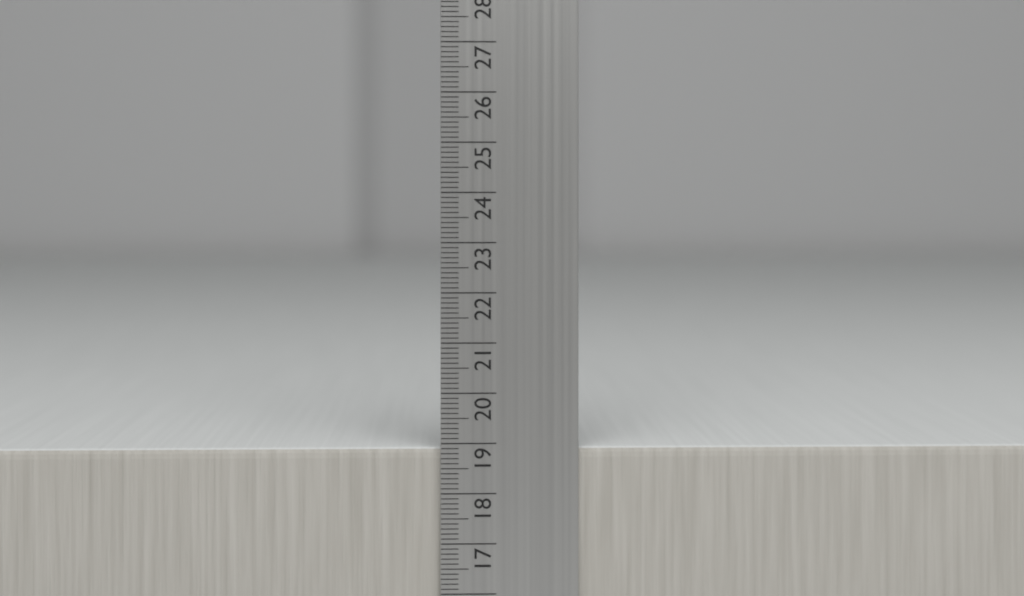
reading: 18.9 cm
